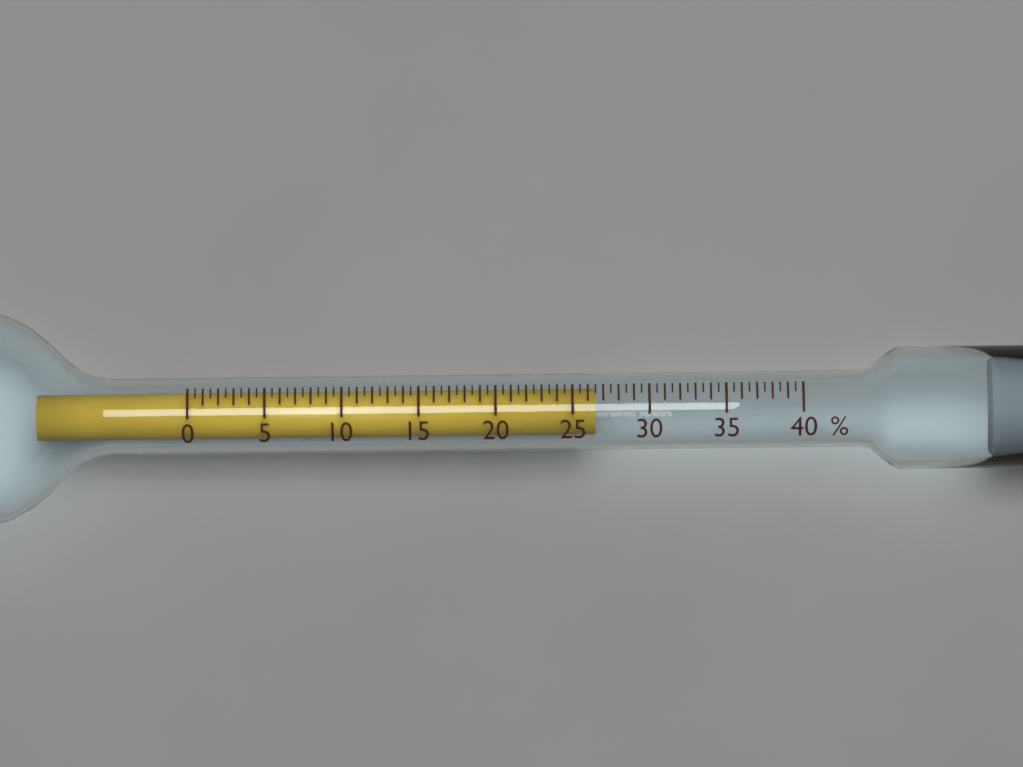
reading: 26.5 %
